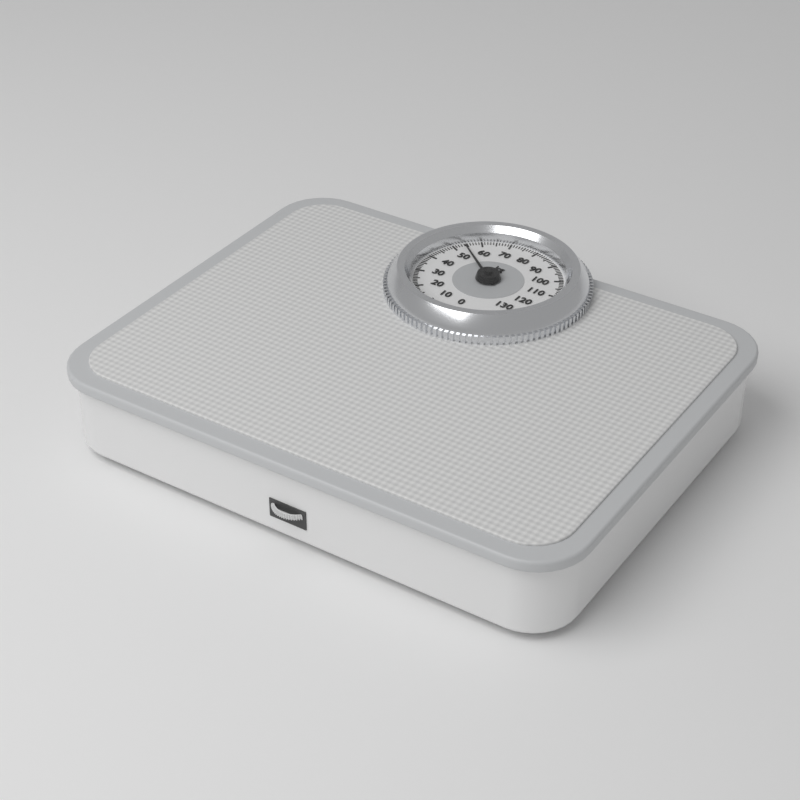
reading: 54 kg
